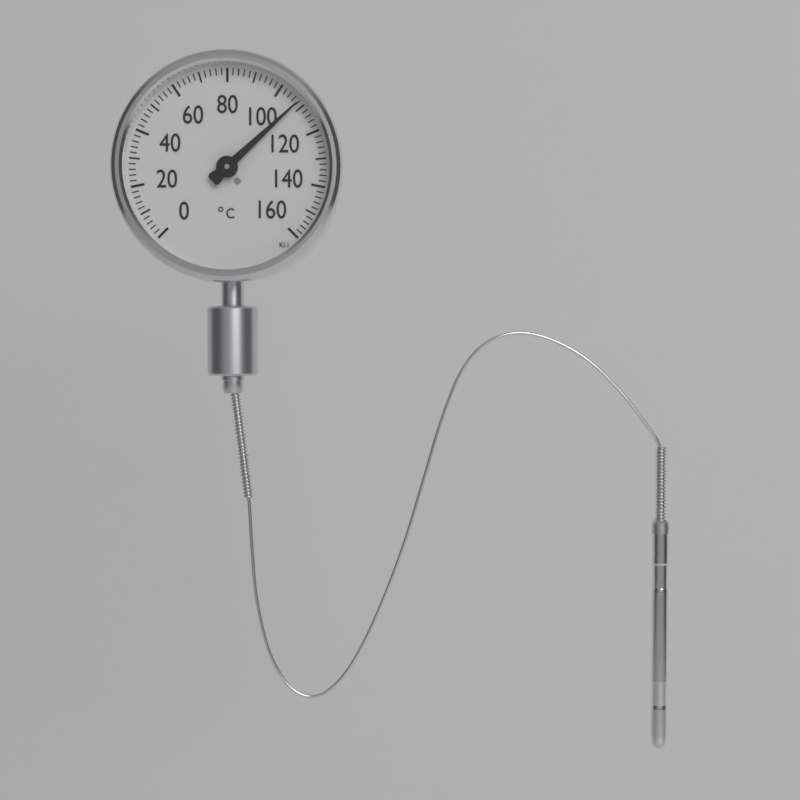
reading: 108 °C
